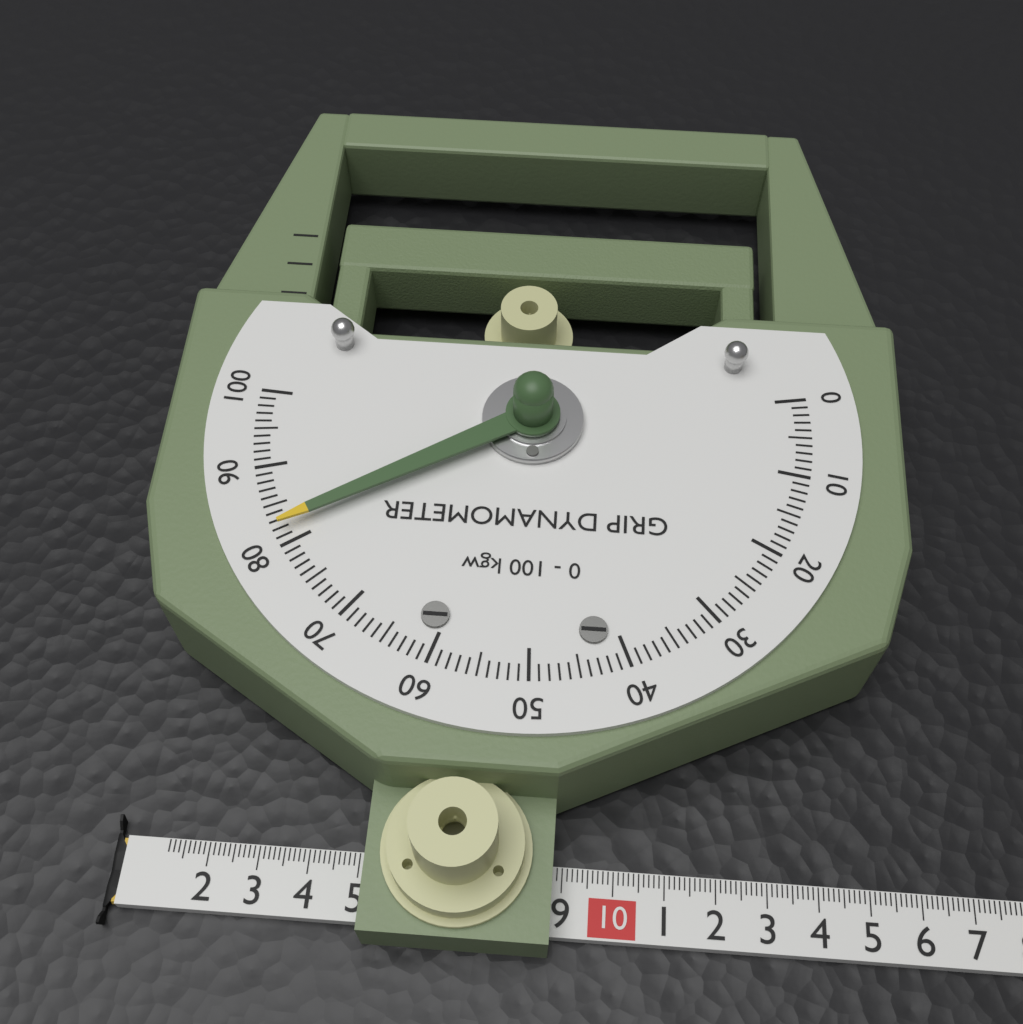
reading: 82 kgw
